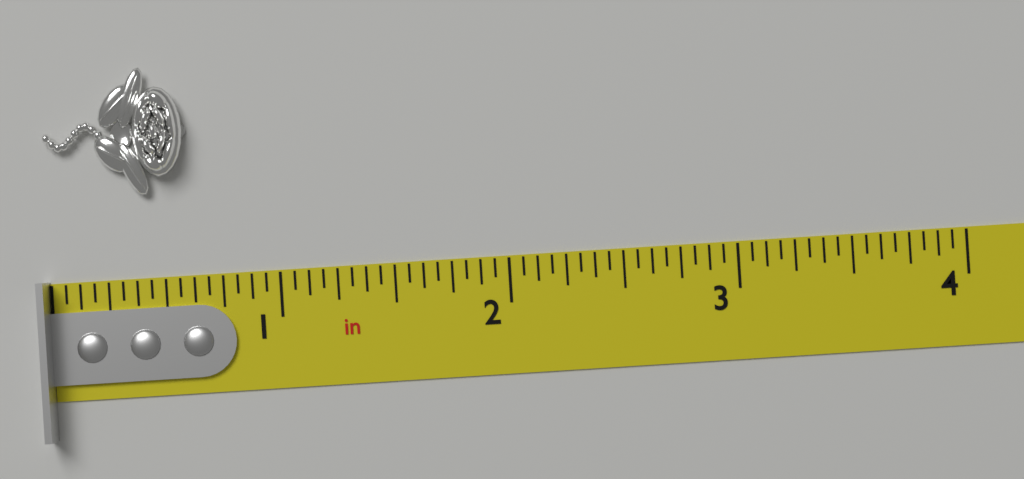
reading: 0.6250 in
